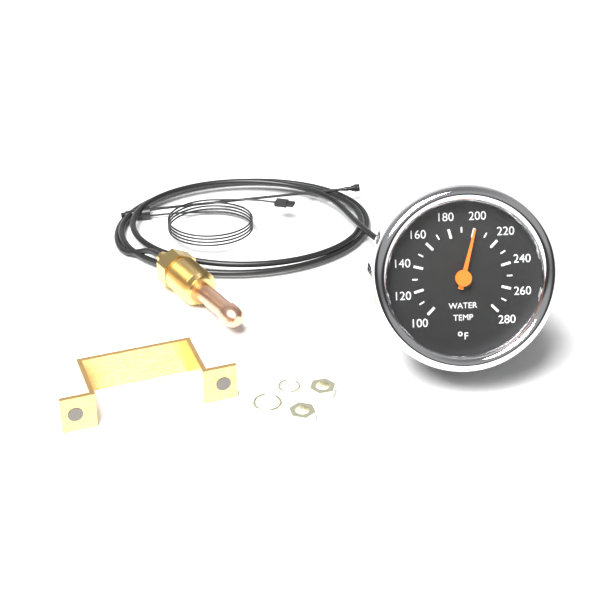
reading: 200 °F
